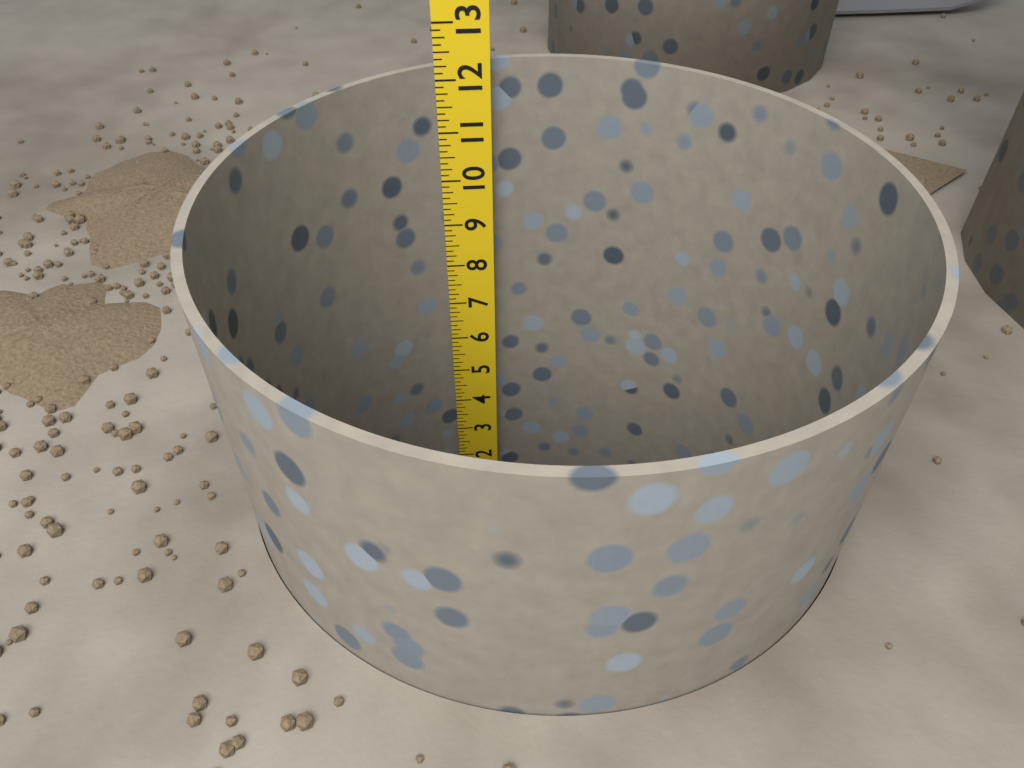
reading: 12.250 in
